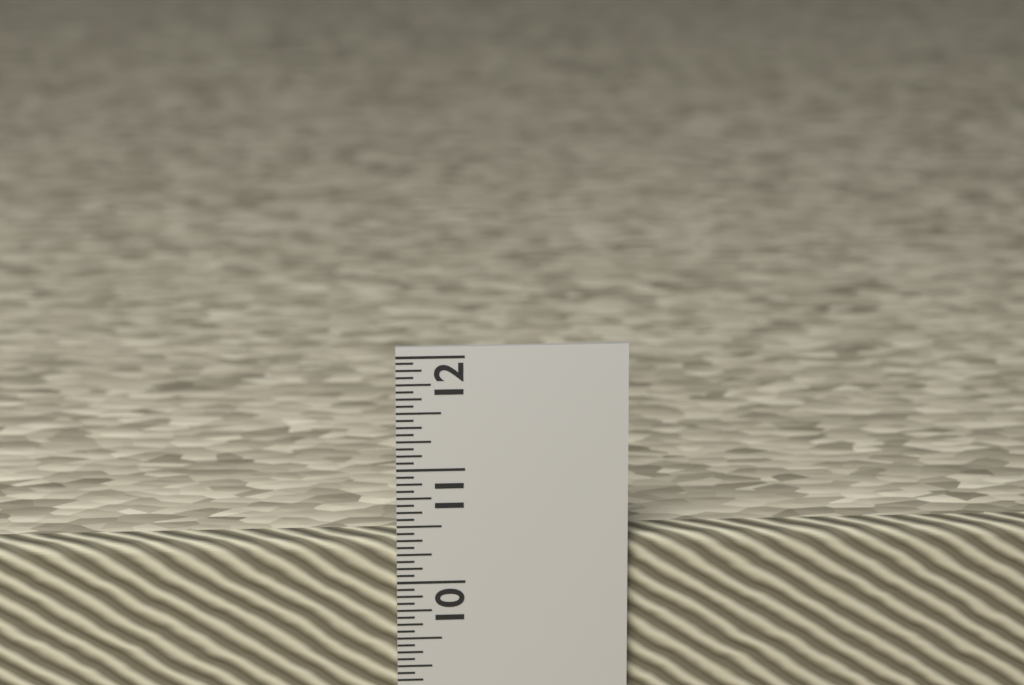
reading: 10.3750 in
